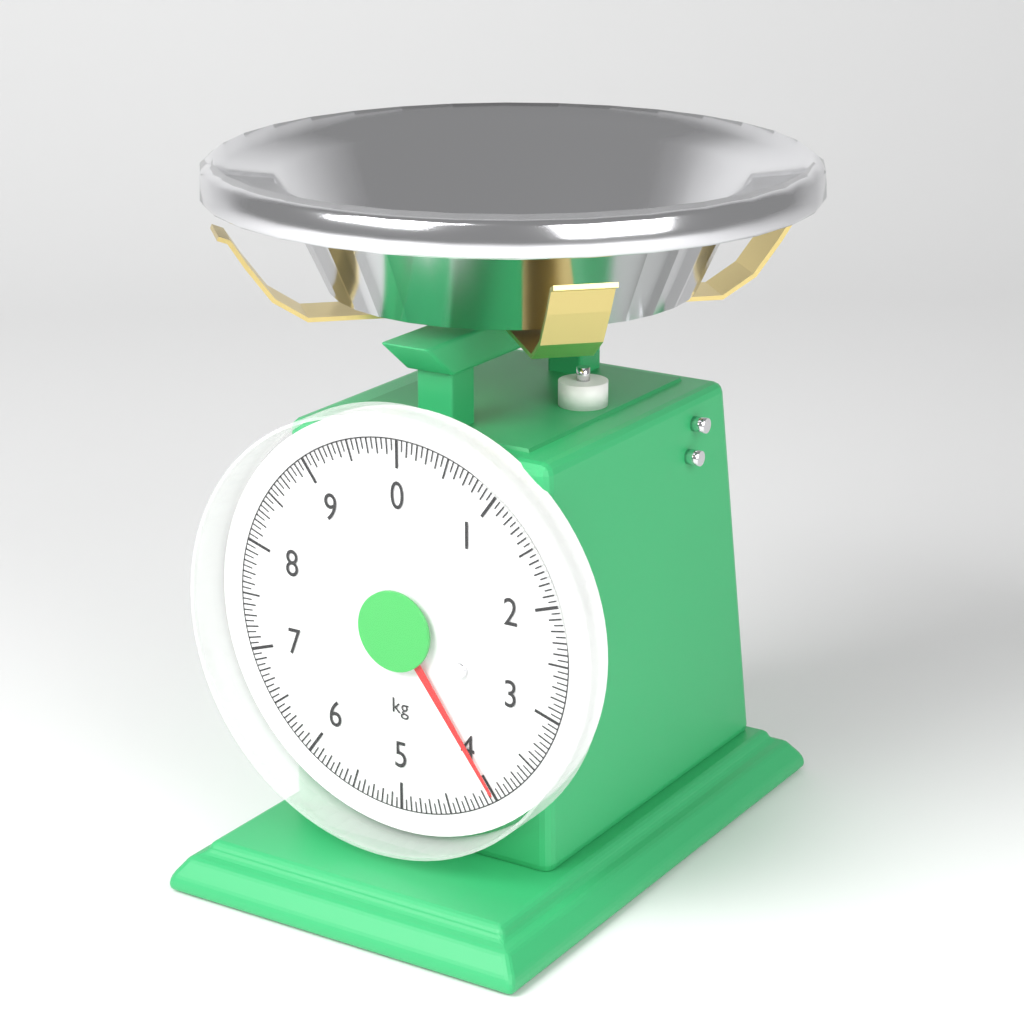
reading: 4.00 kg
